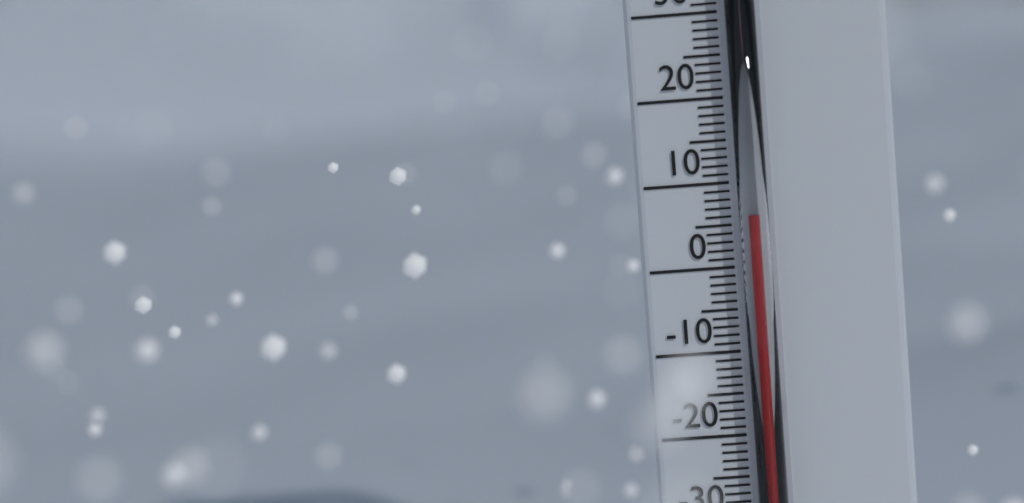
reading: 6 °C
